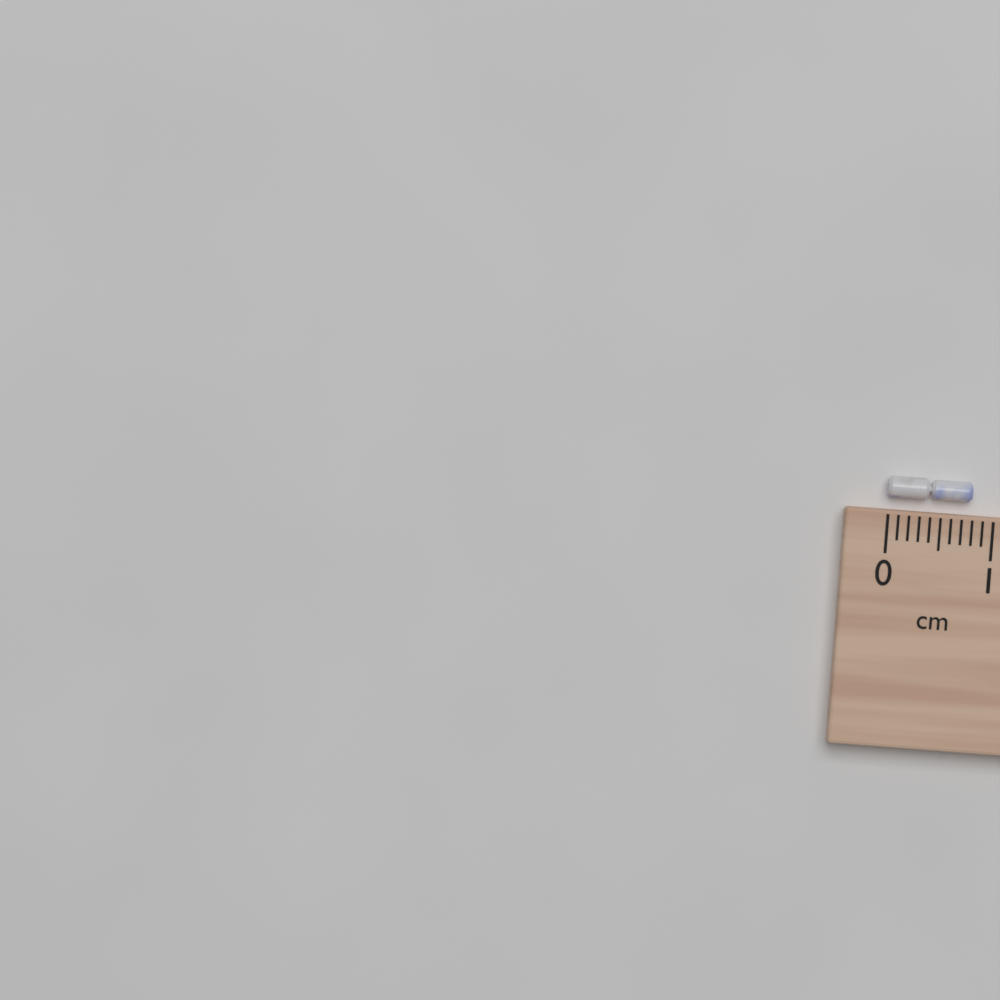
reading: 0.8 cm
